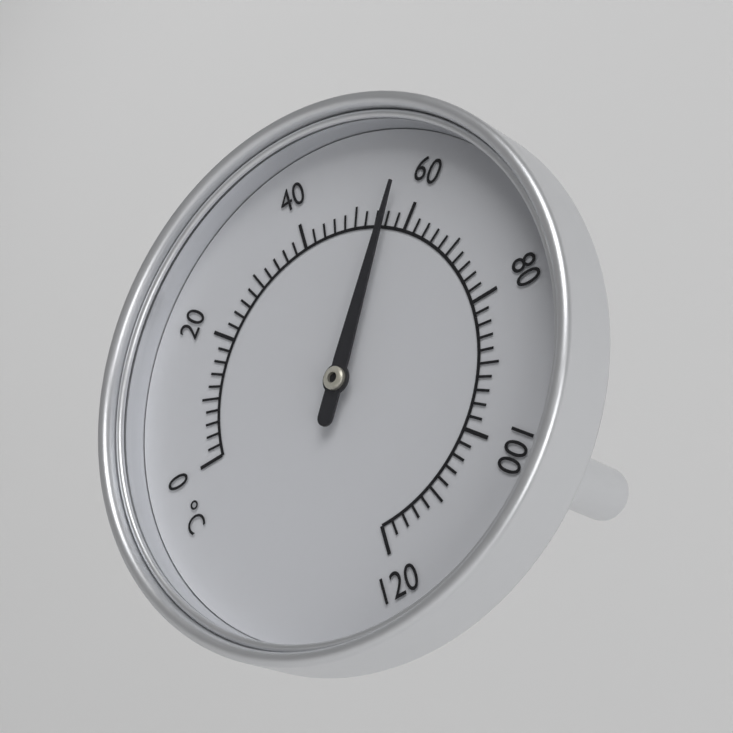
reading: 56 °C
